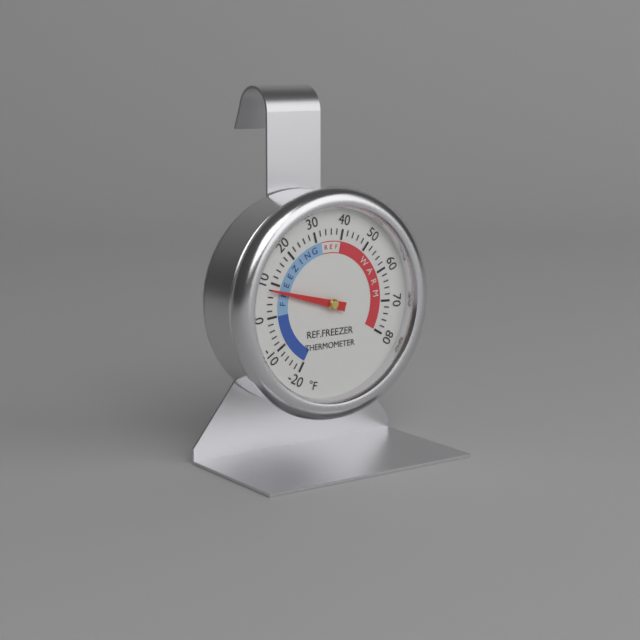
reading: 8 °F
